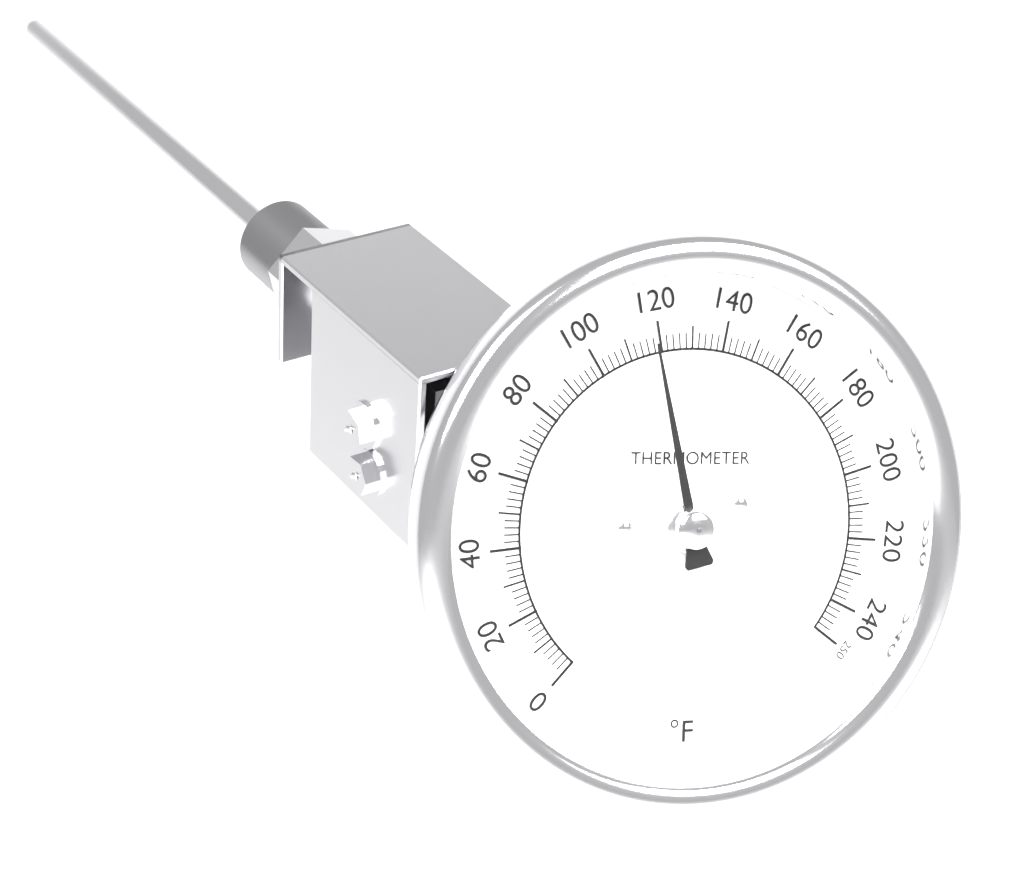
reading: 118 °F
